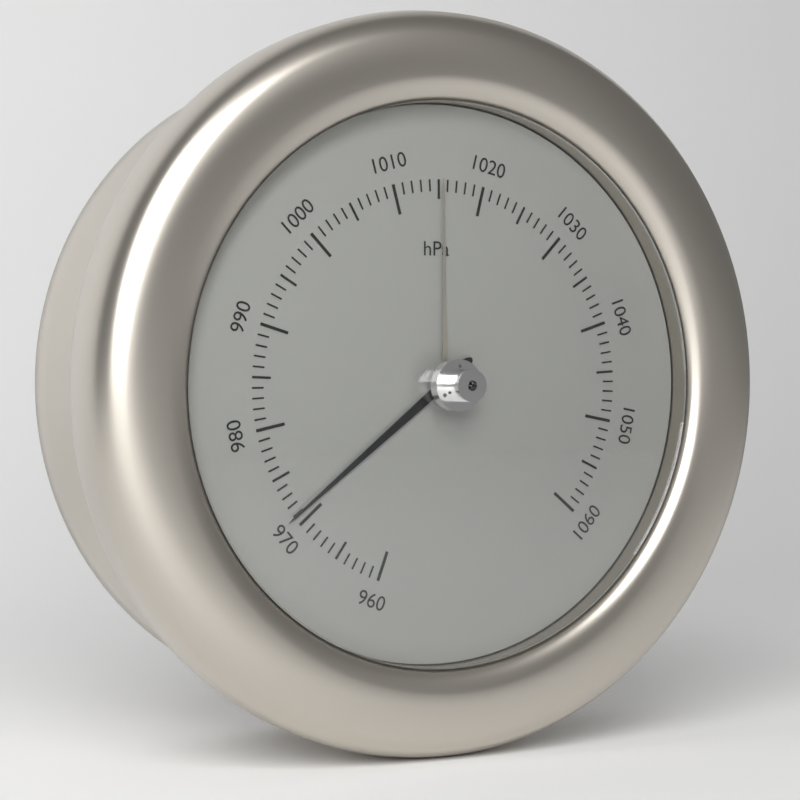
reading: 971 hPa
